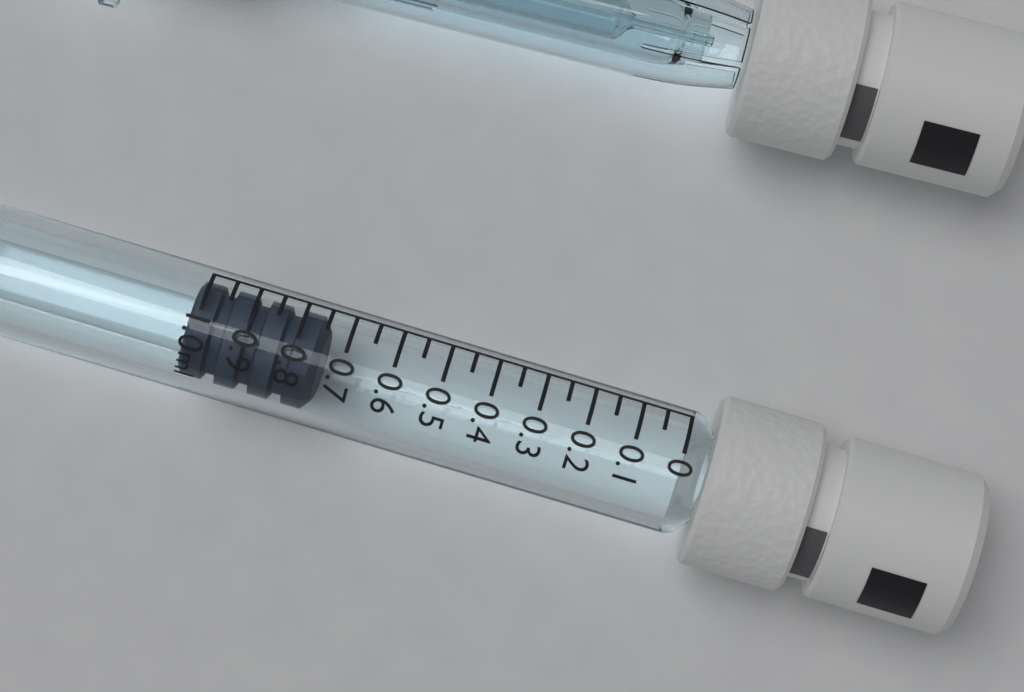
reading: 0.75 ml
